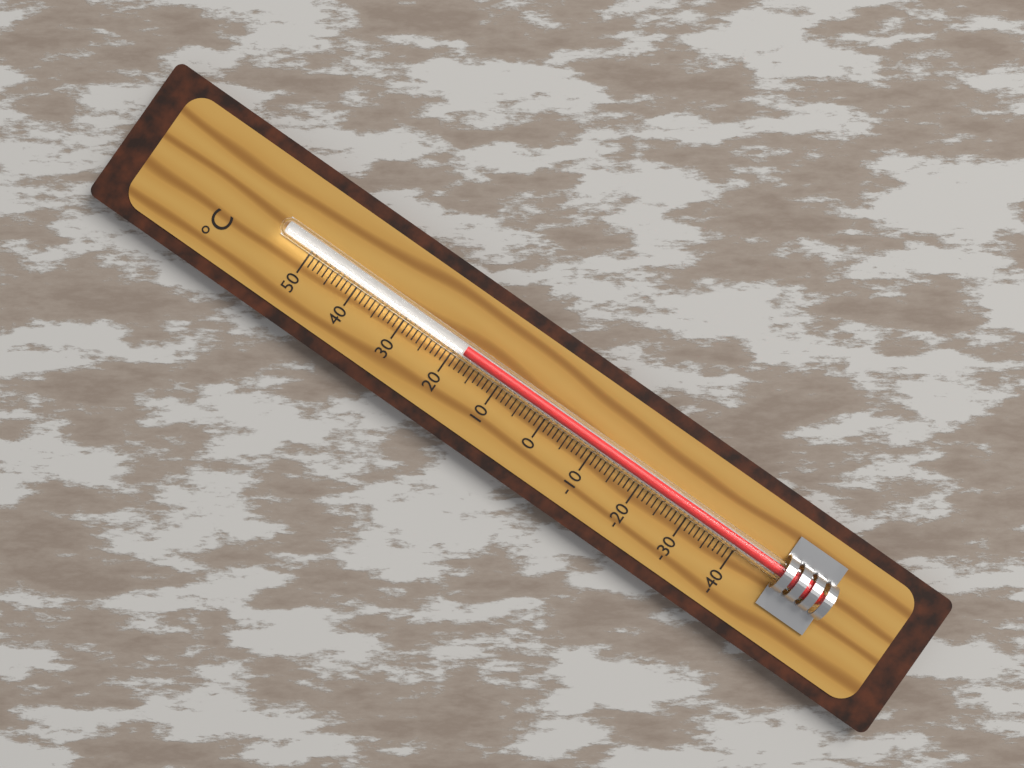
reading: 18 °C
